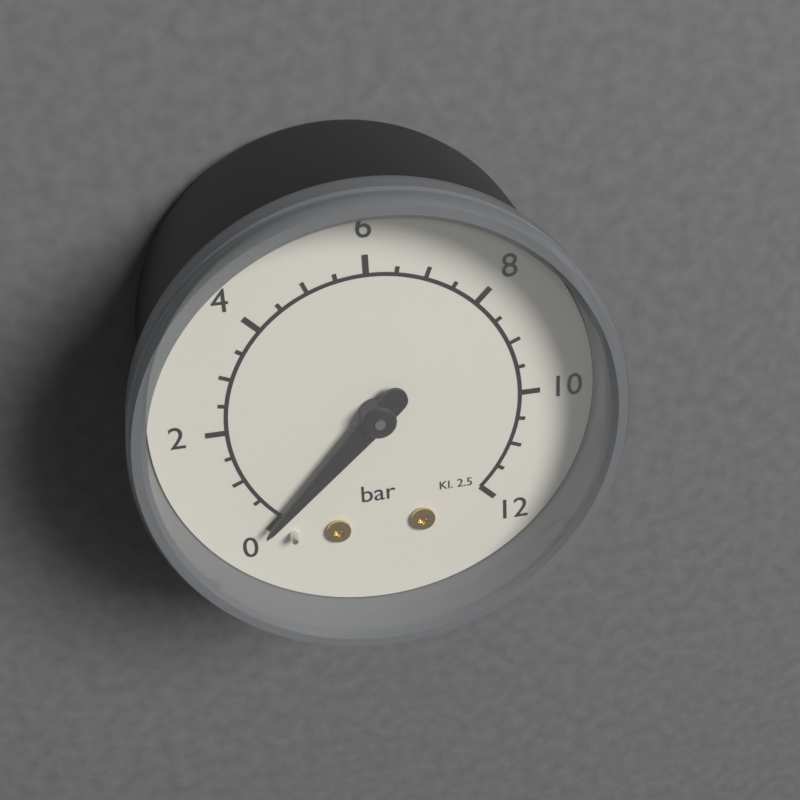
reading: 0.0 bar
